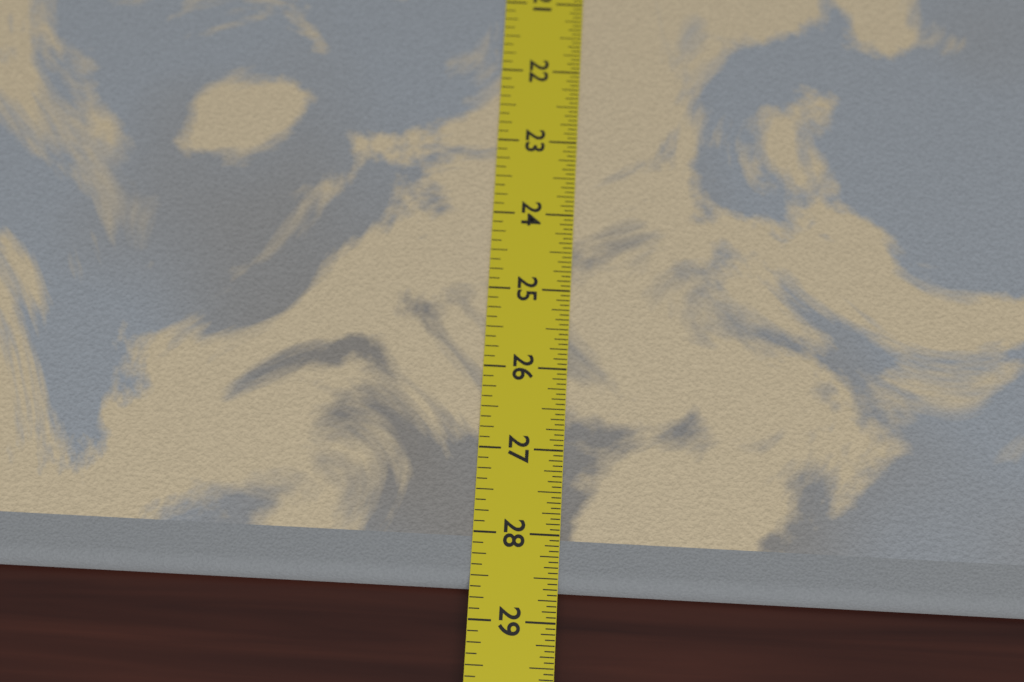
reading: 28.6250 in
